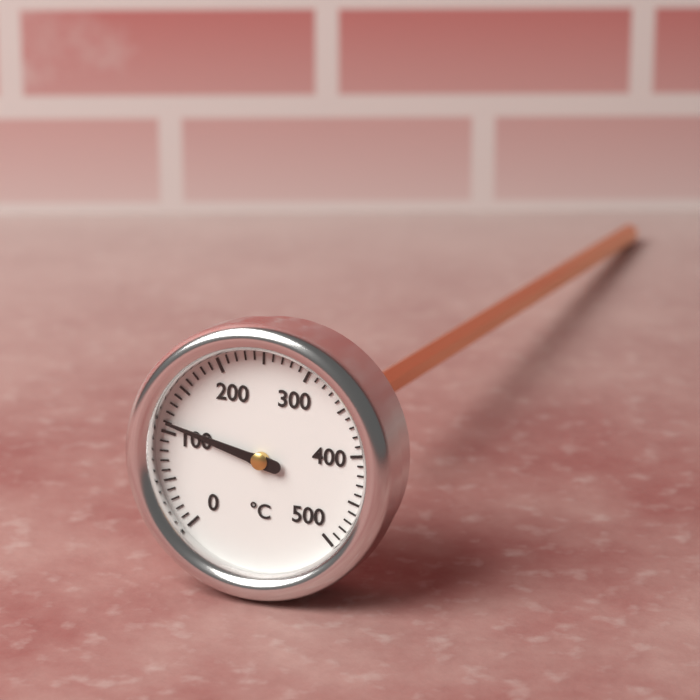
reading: 110 °C
